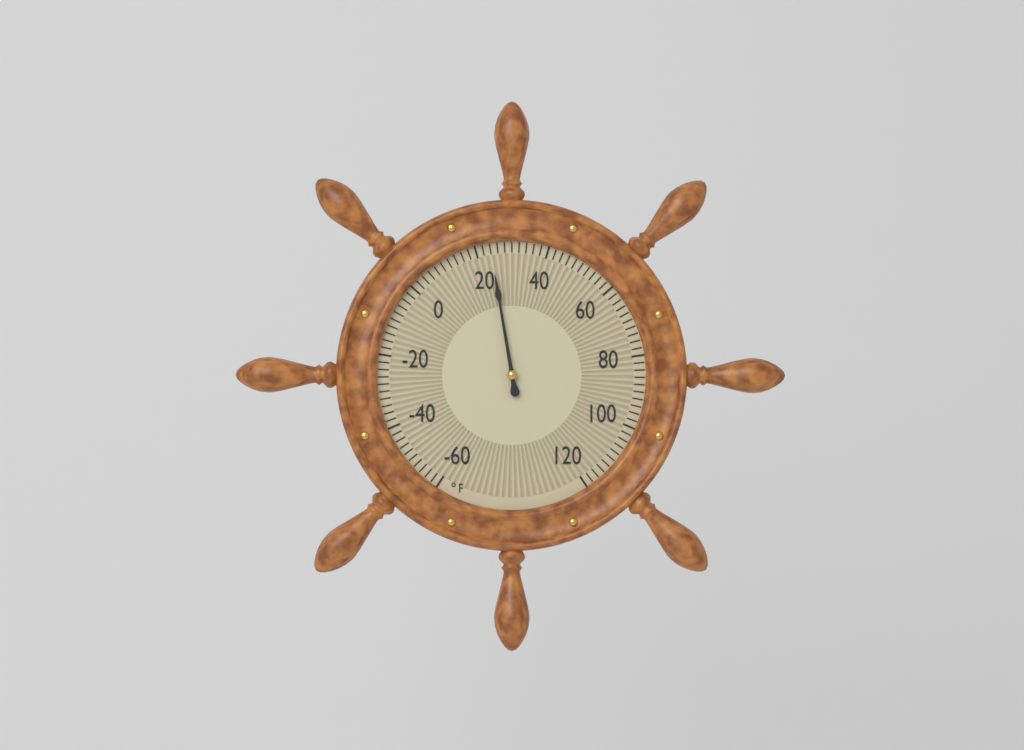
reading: 24 °F
